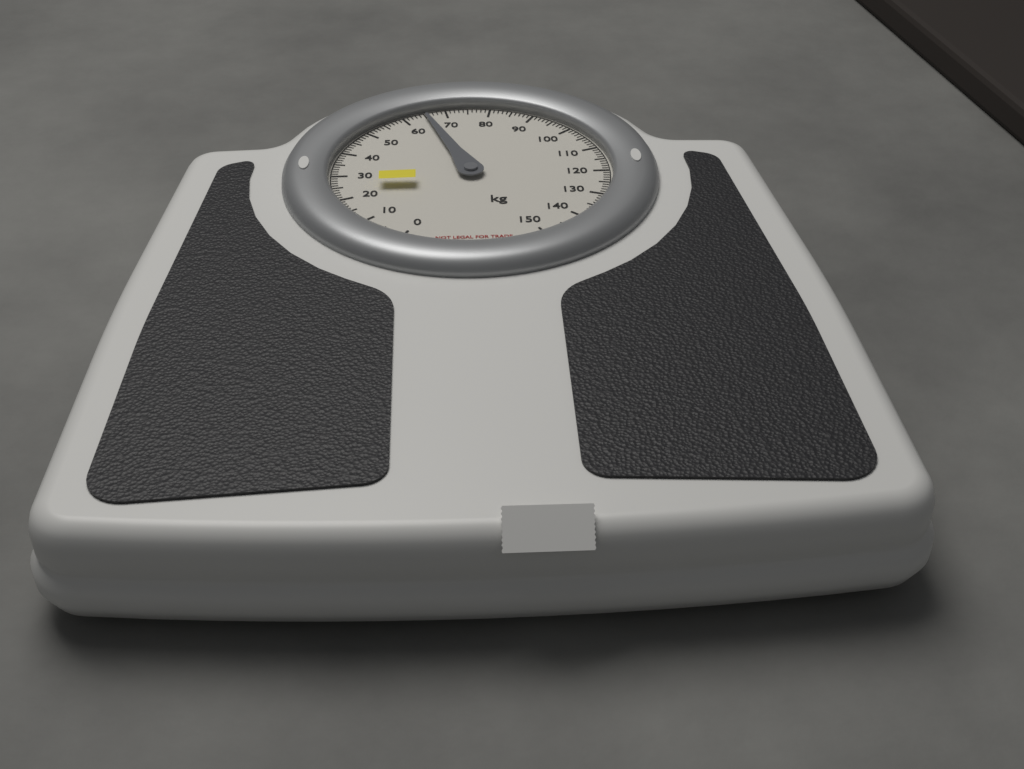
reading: 65 kg
